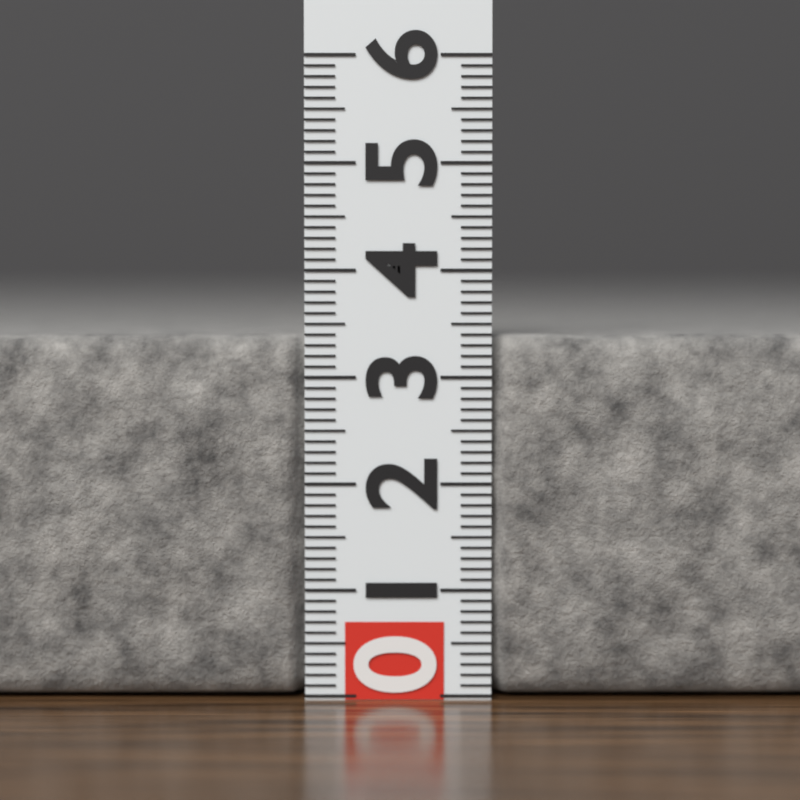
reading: 3.4 (no unit)
